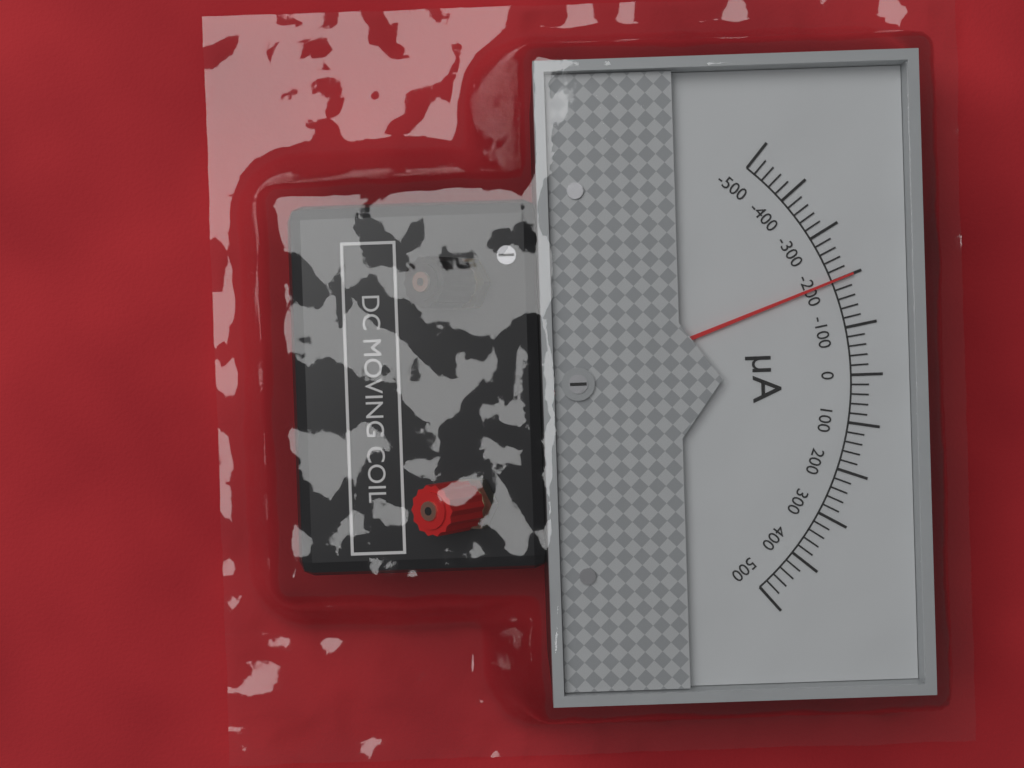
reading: -200 µA
